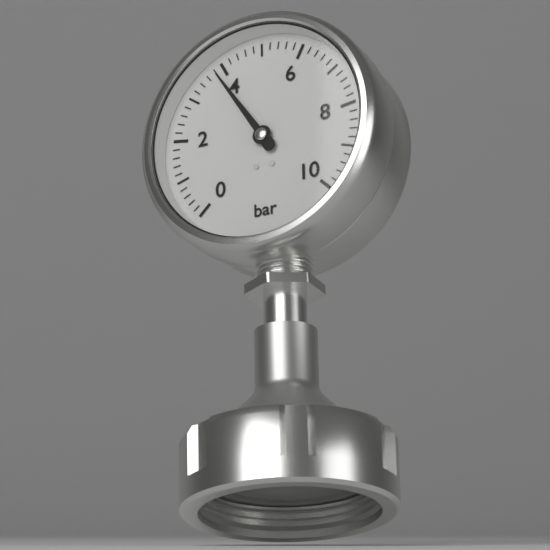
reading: 3.8 bar
